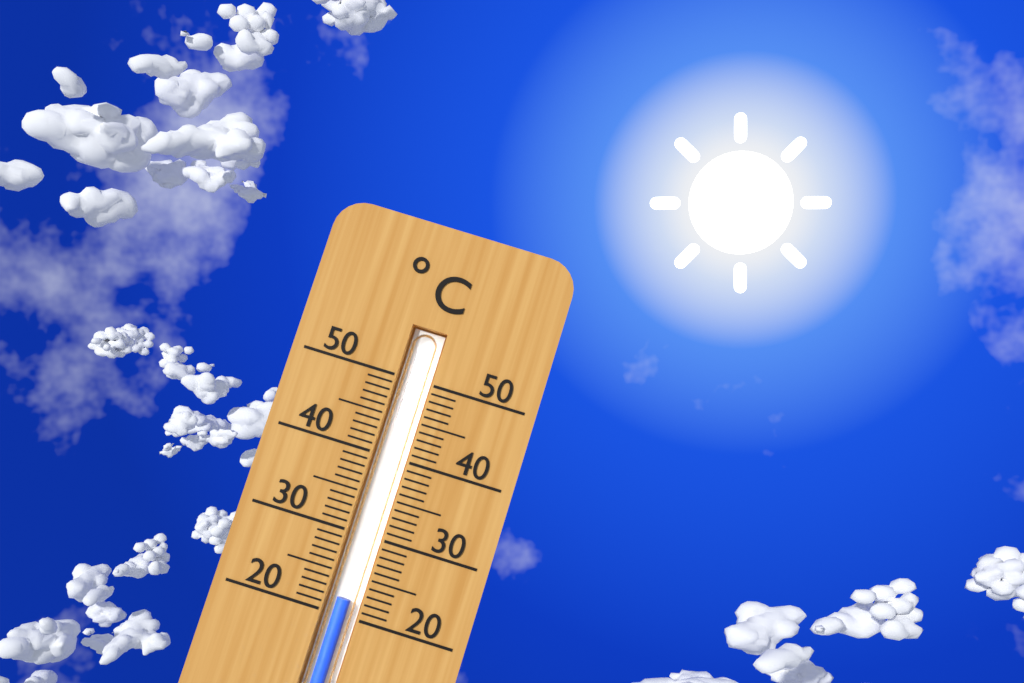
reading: 22 °C
